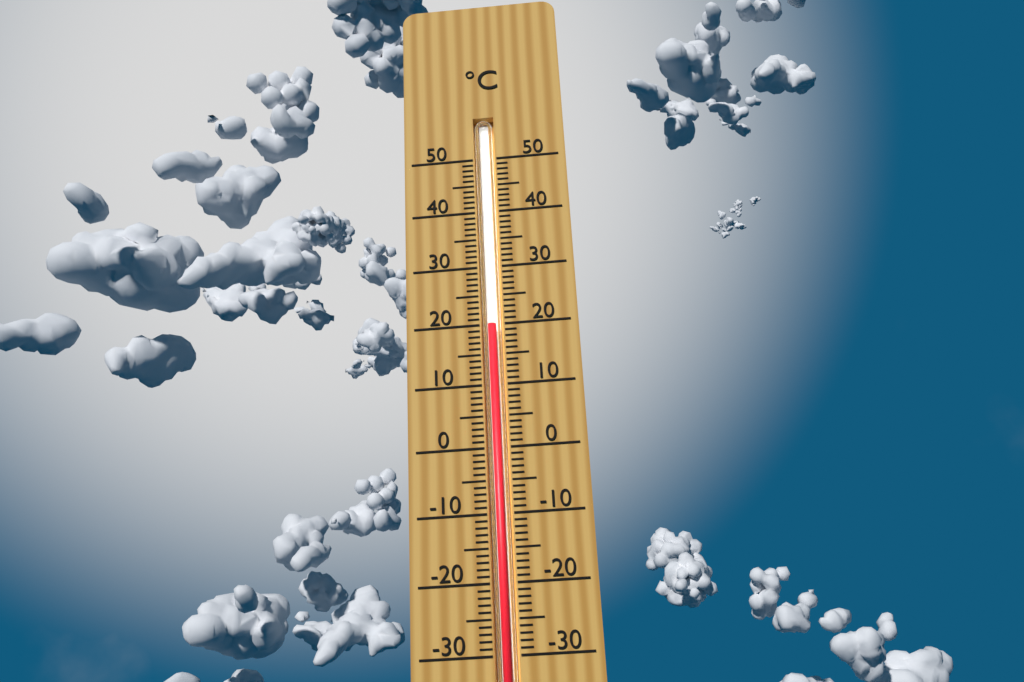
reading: 20 °C
